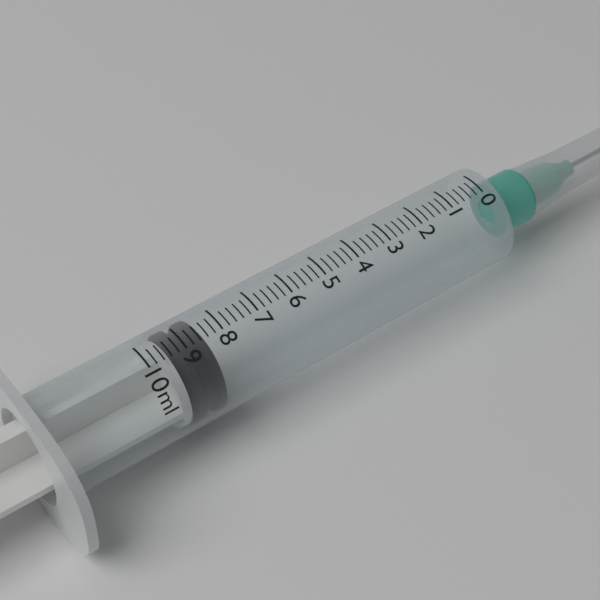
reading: 8.4 ml
